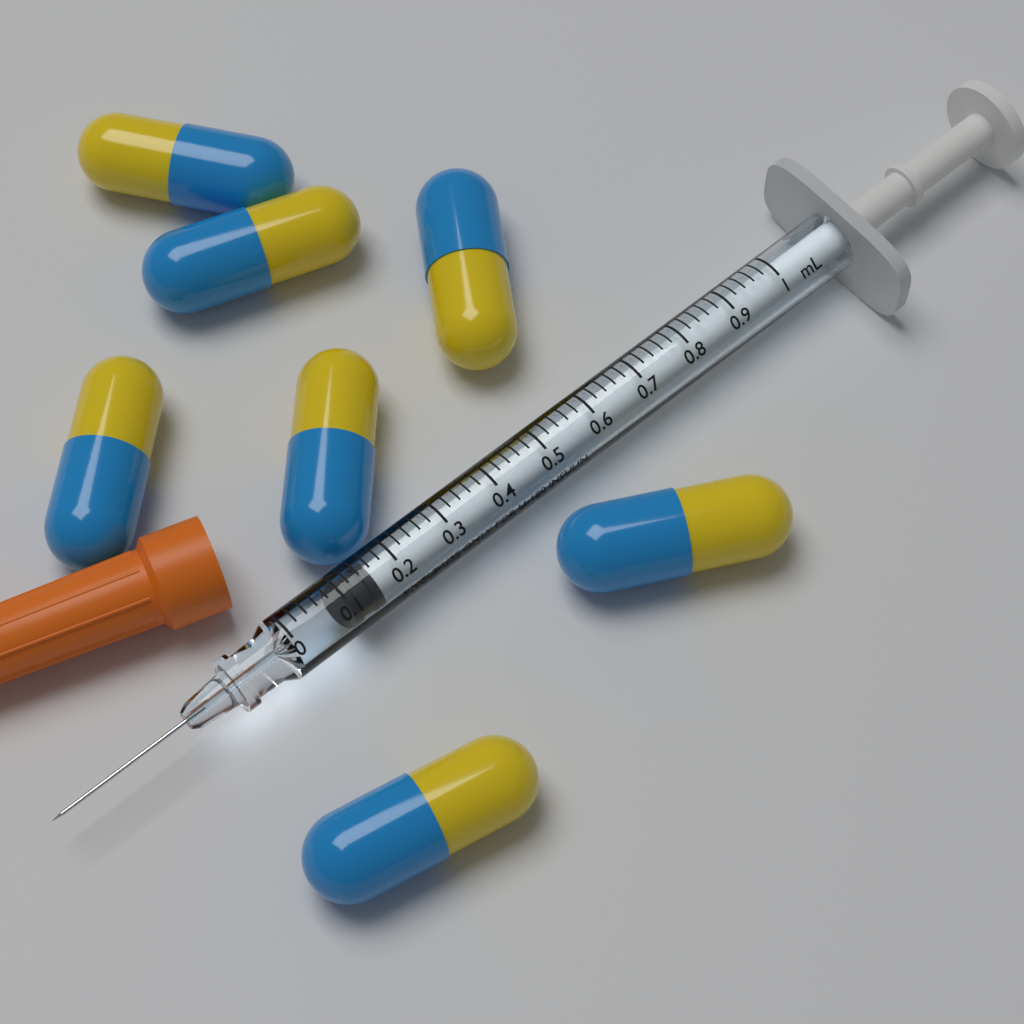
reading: 0.10 mL
